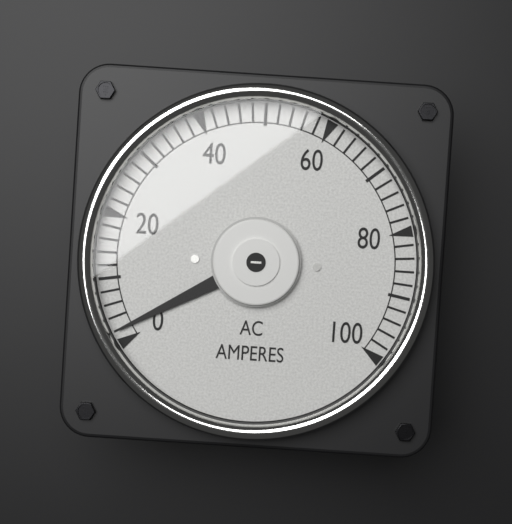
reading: 2 A
